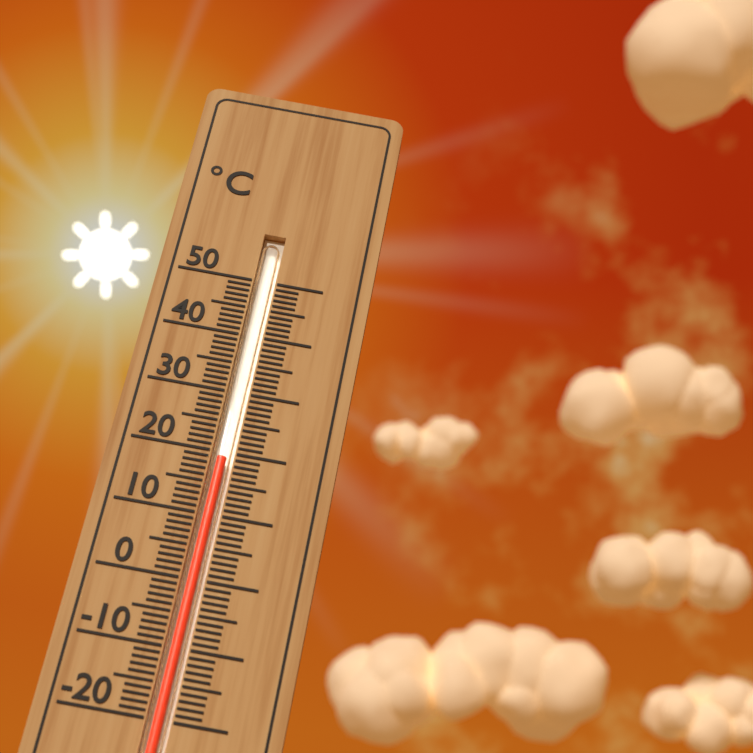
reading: 19 °C
